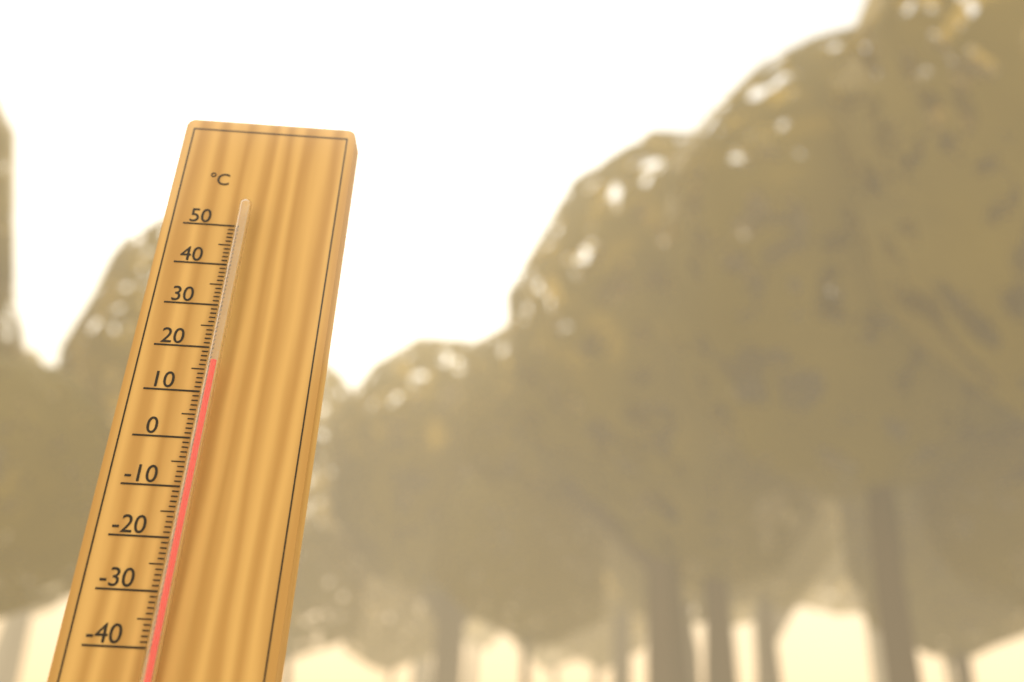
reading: 16 °C
